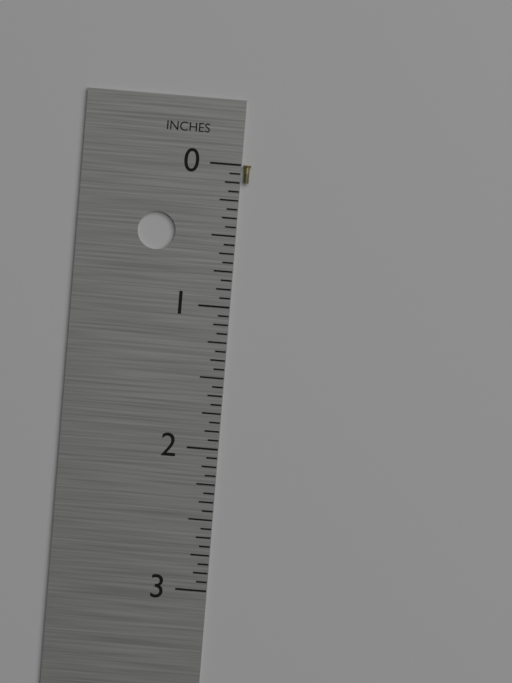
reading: 0.1250 in
